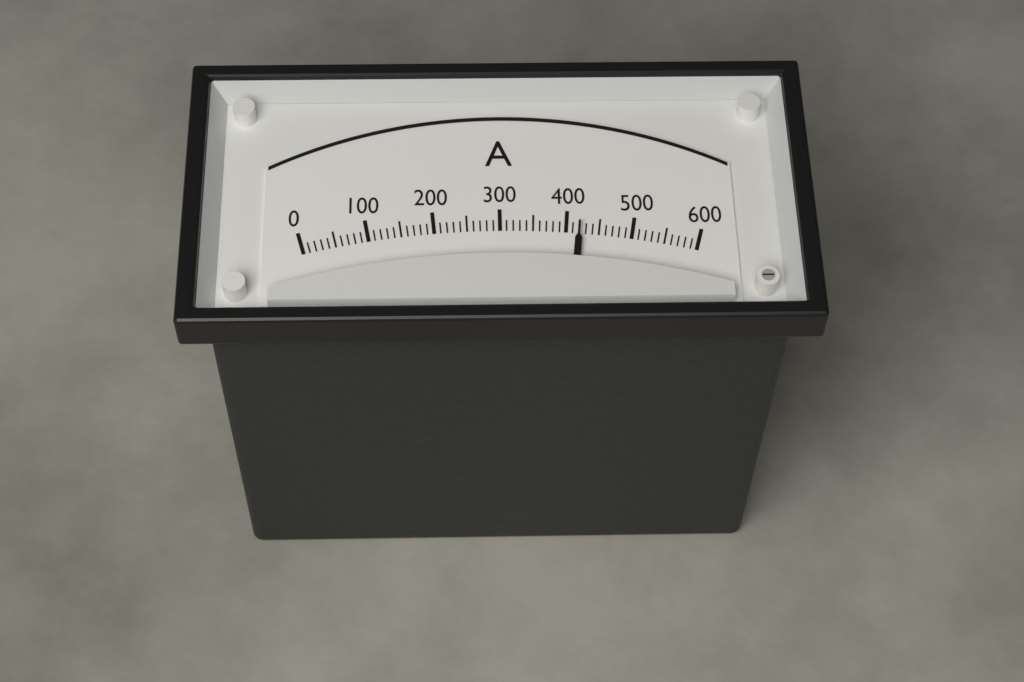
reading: 420 A
